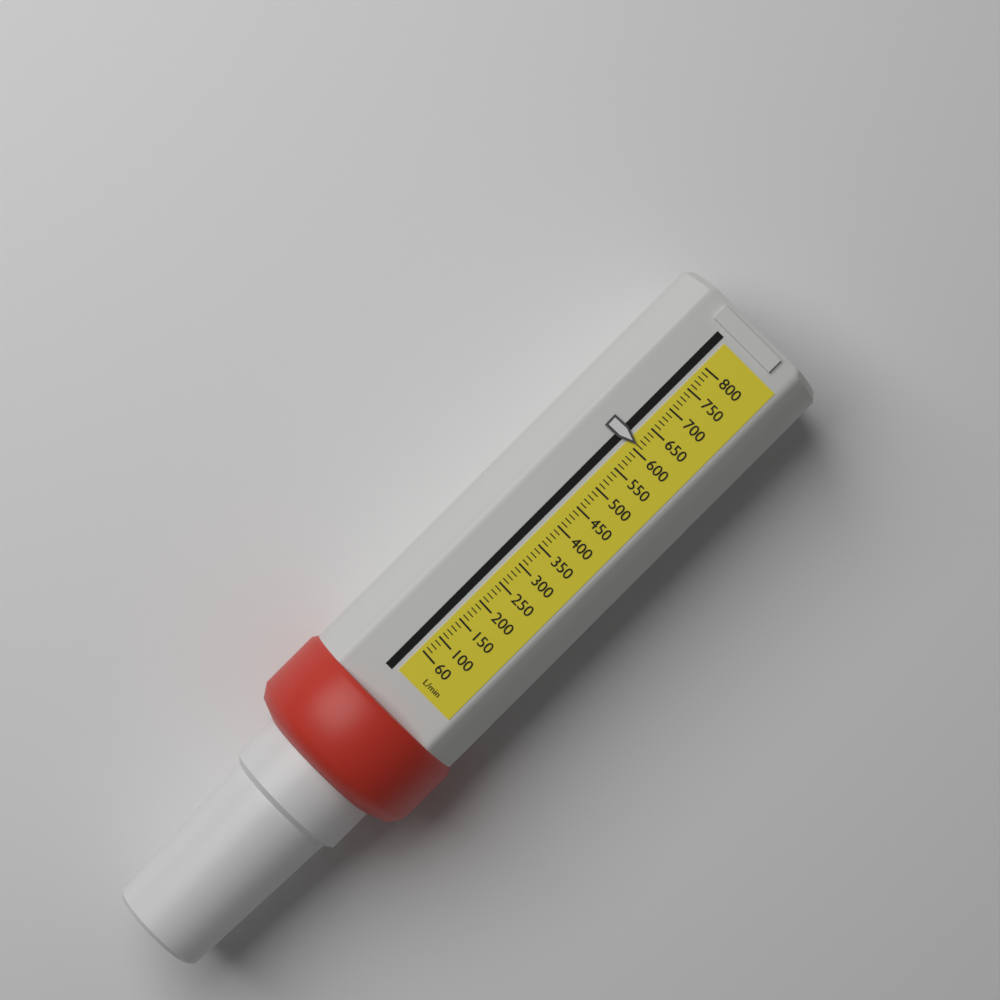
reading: 610 L/min
